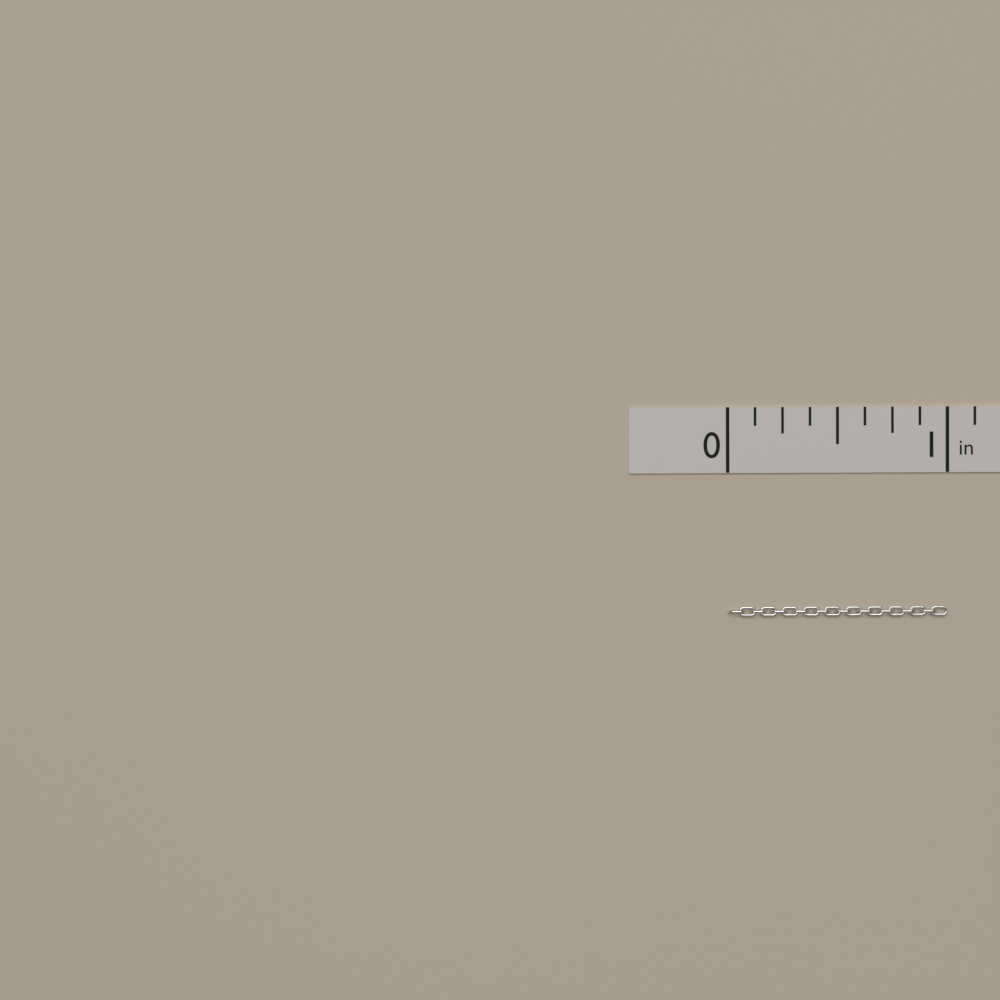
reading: 1.000 in
